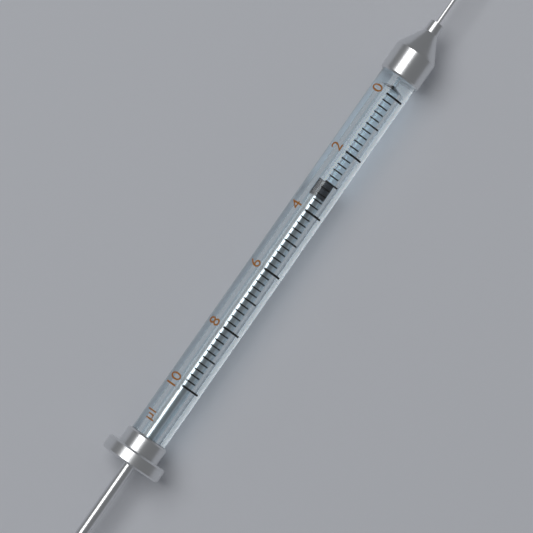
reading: 3.0 µl
